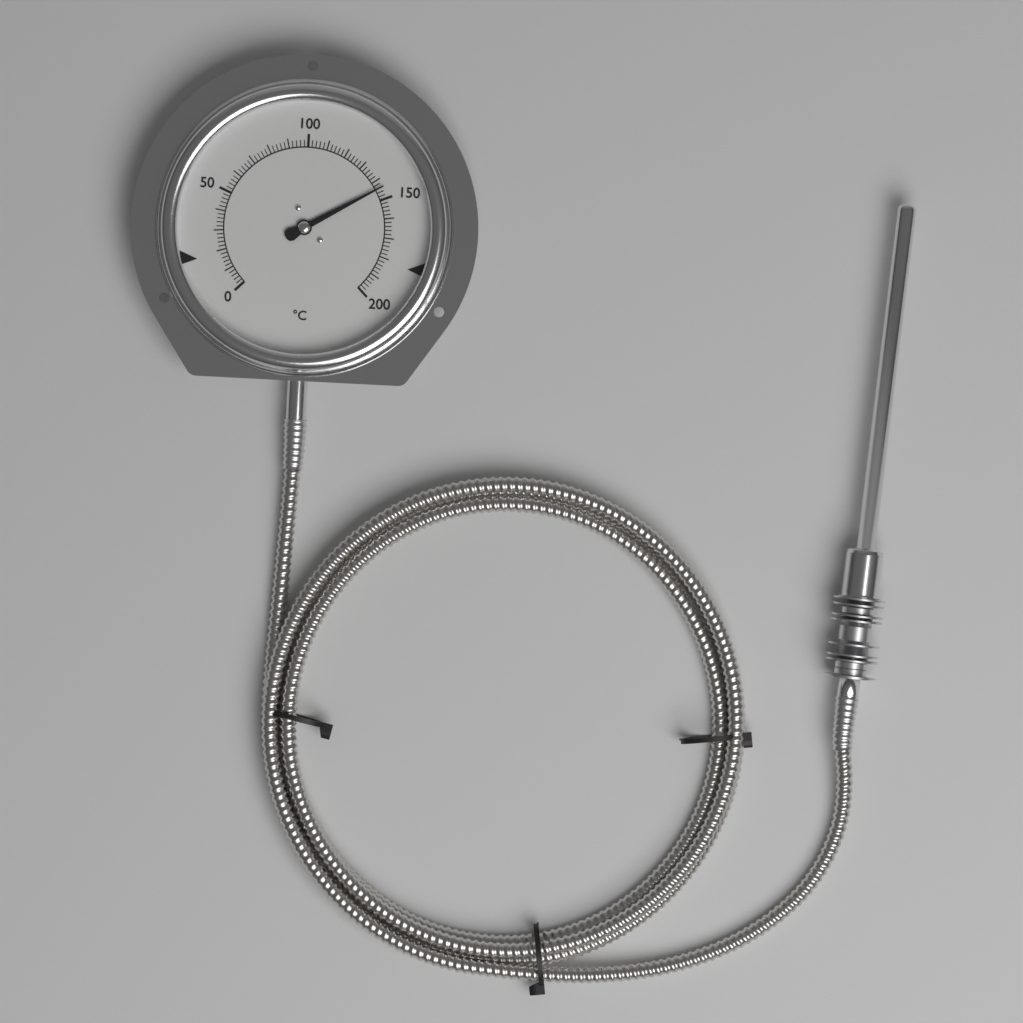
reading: 144 °C
